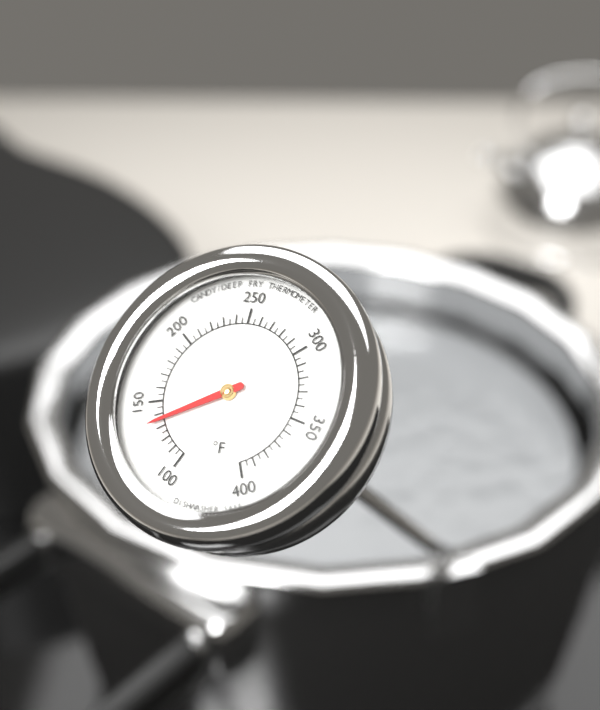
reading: 135 °F
